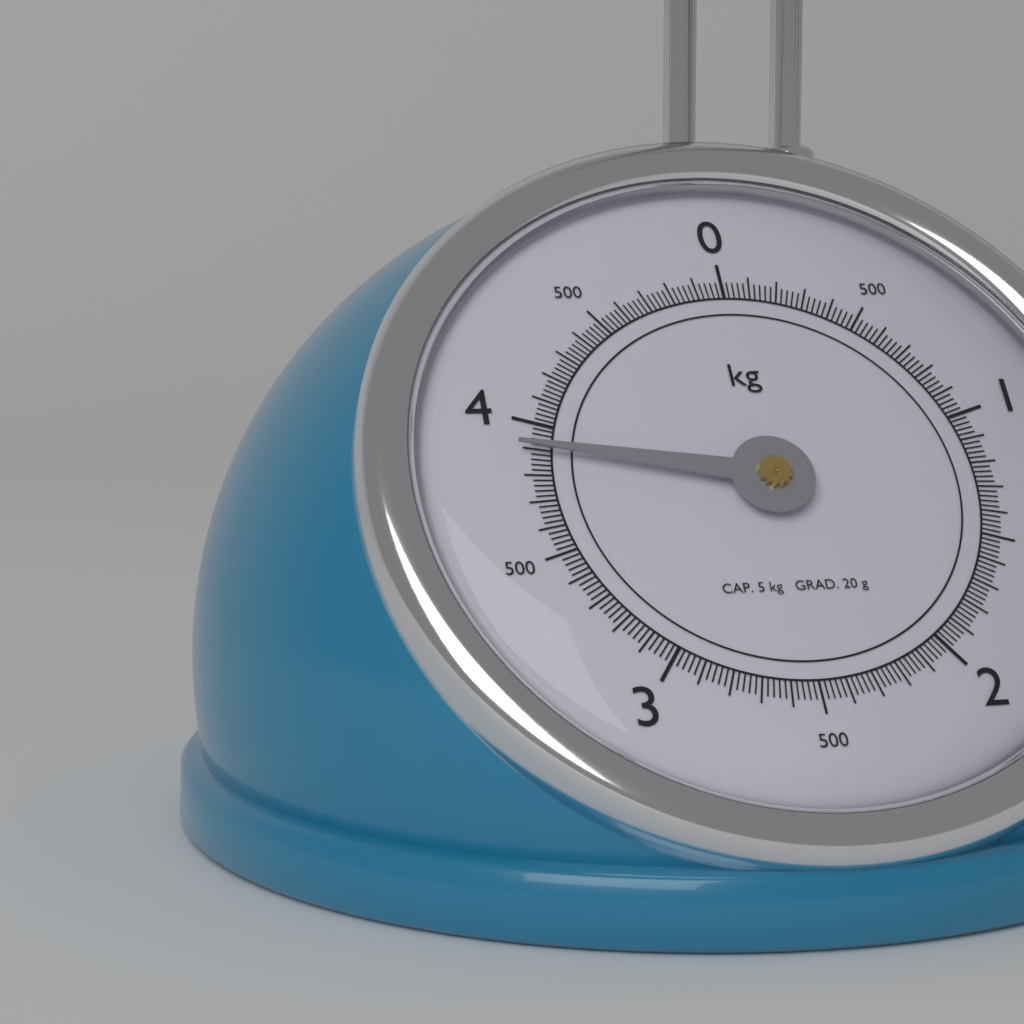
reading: 3.90 kg
